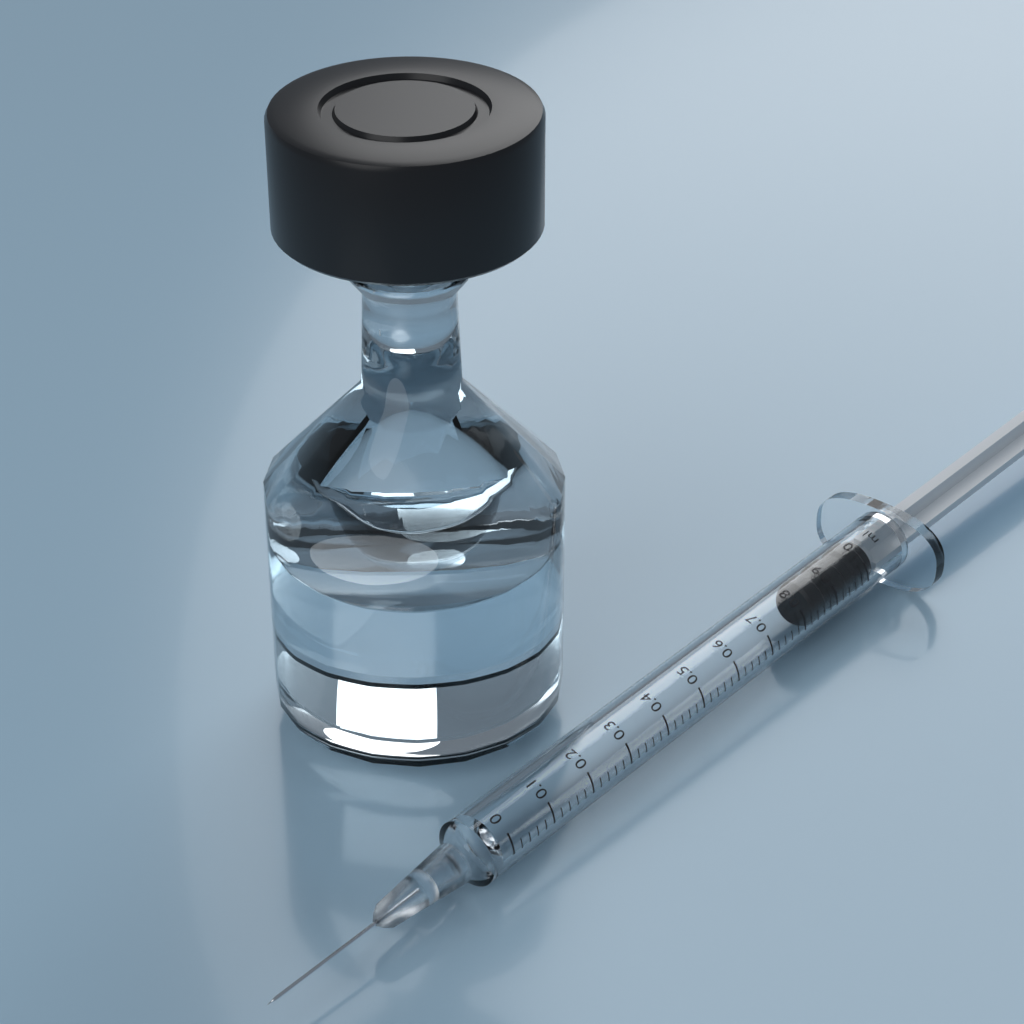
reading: 0.84 ml
